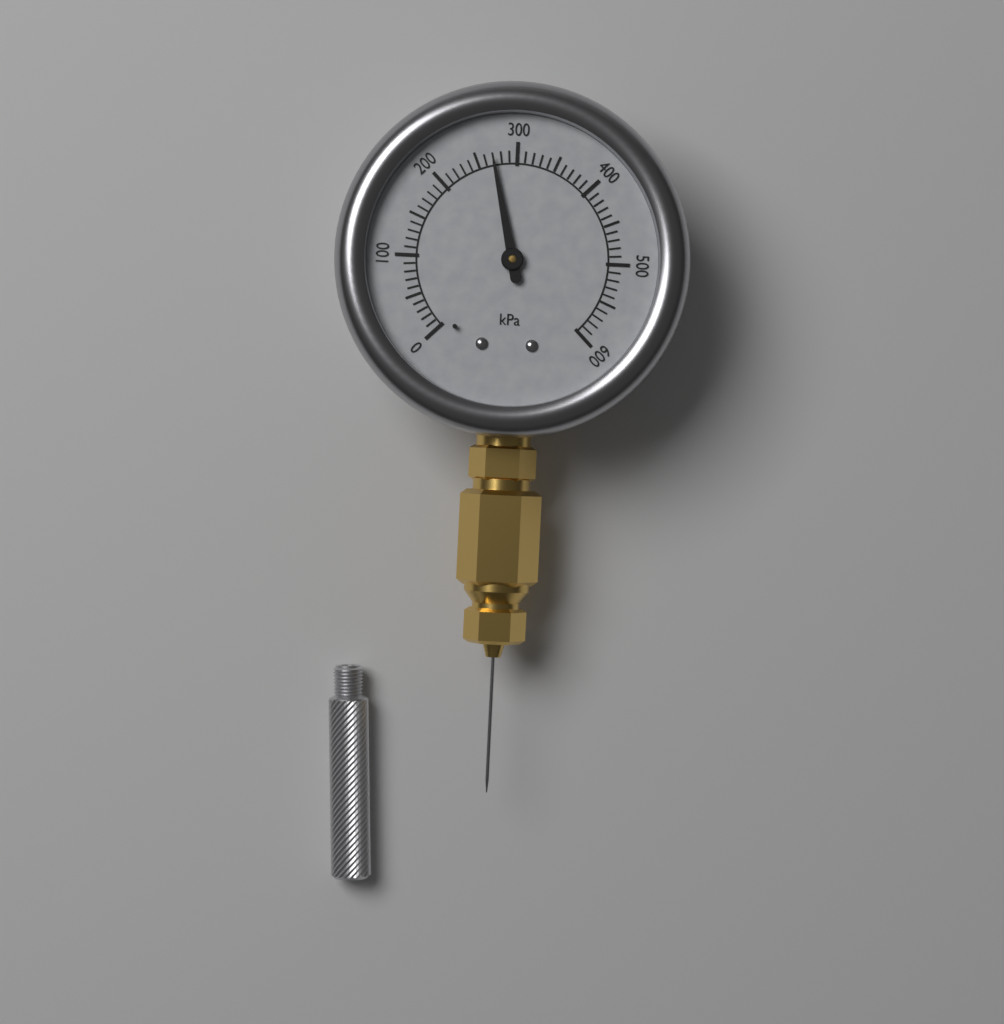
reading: 270 kPa
